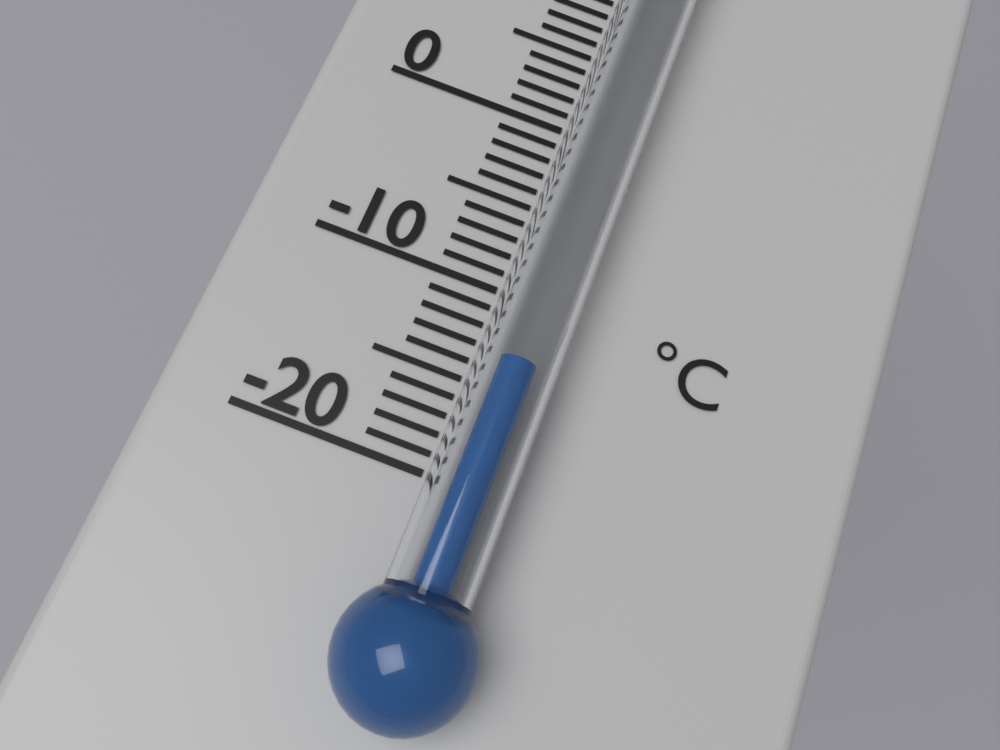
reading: -14 °C
